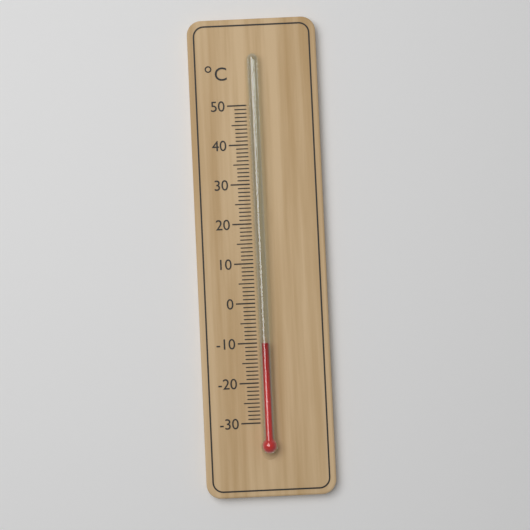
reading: -10 °C
